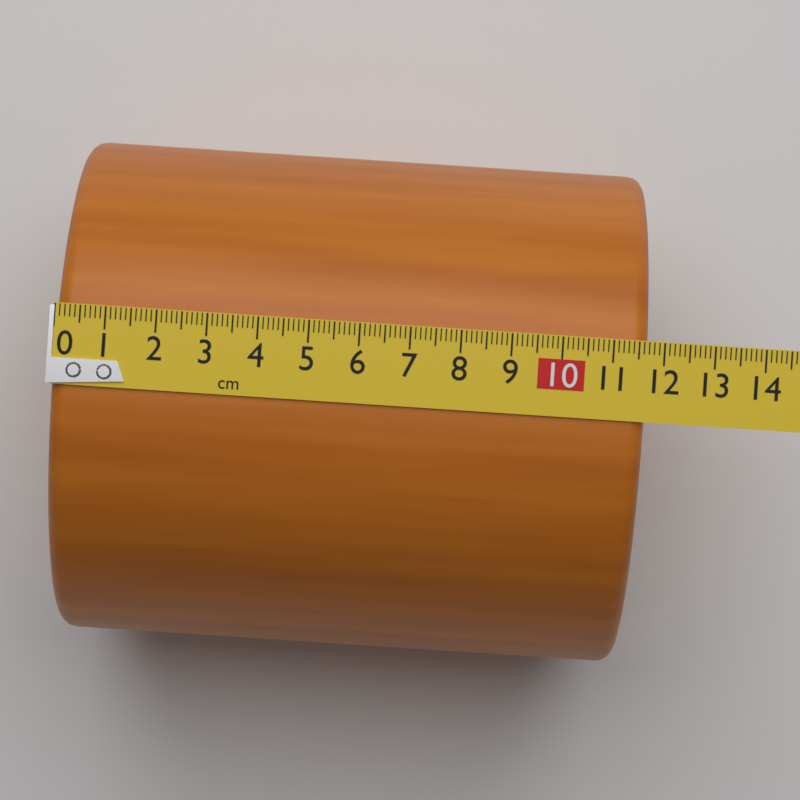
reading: 11.7 cm
